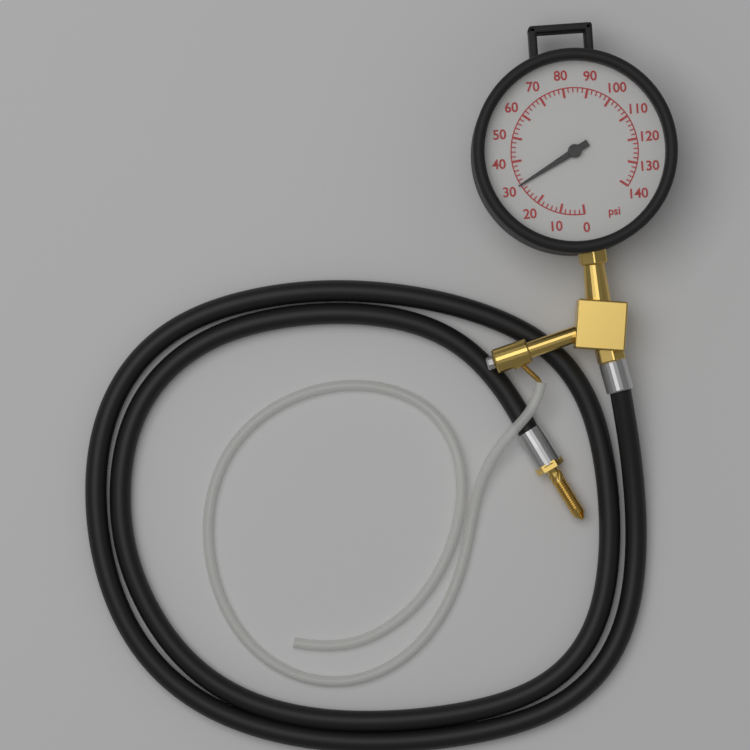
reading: 30 psi
